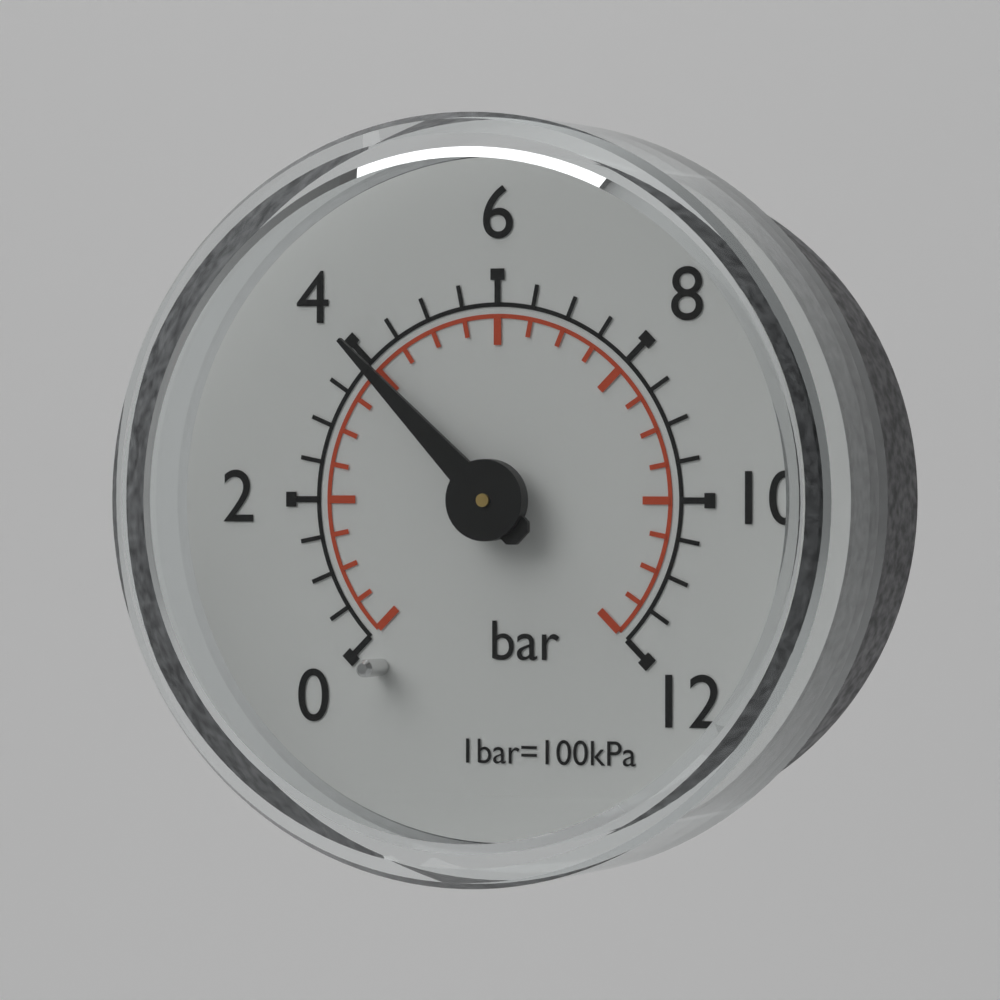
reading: 4.0 bar
